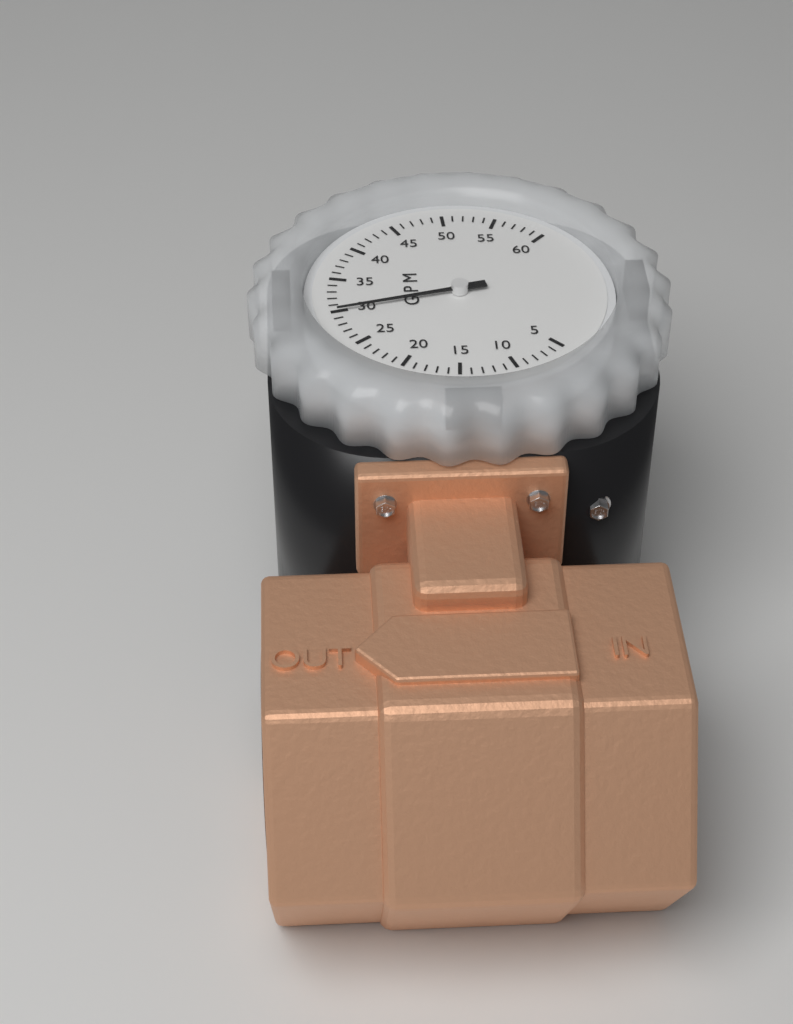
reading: 30 GPM
